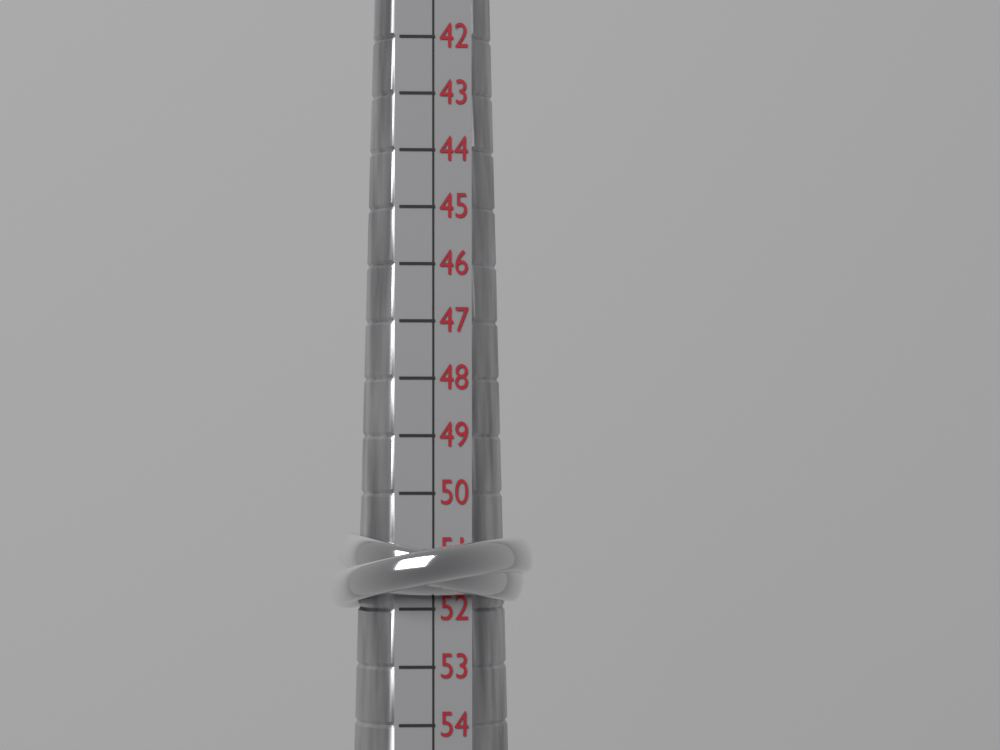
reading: 52 (no unit)
